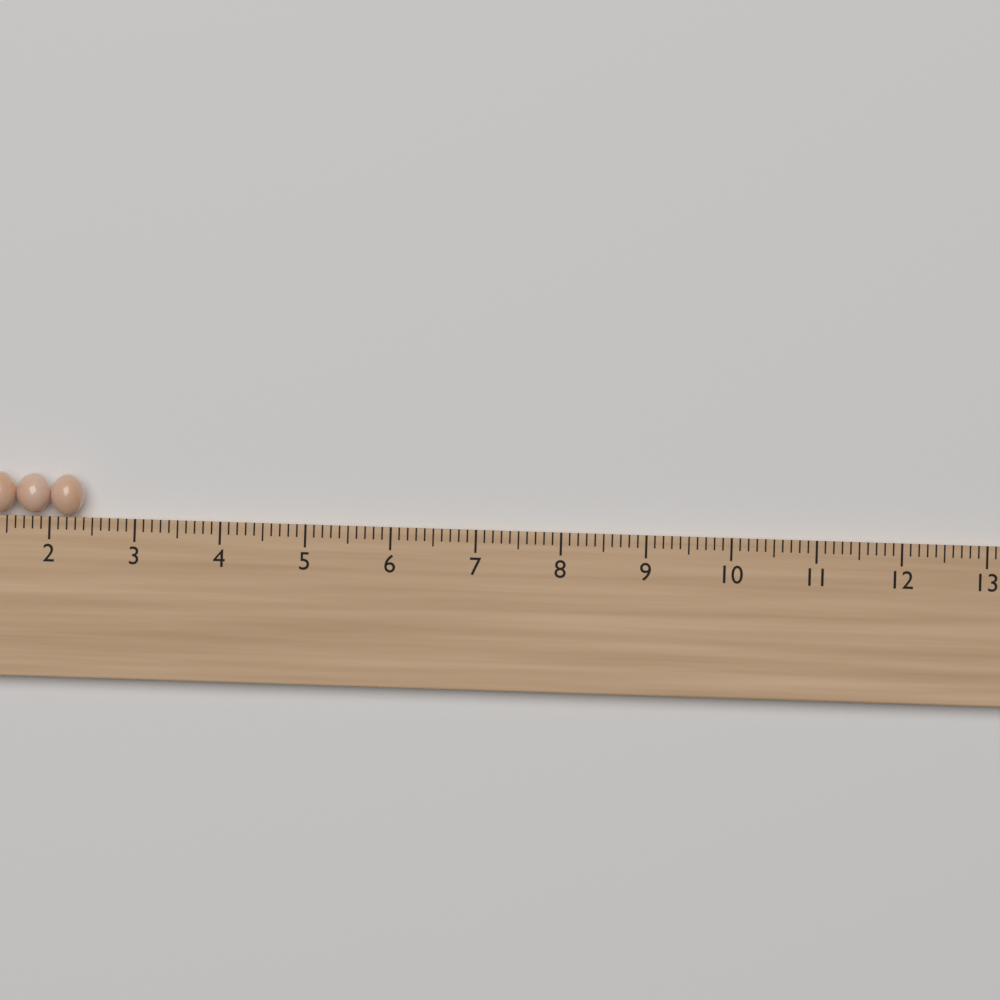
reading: 2.4 cm
